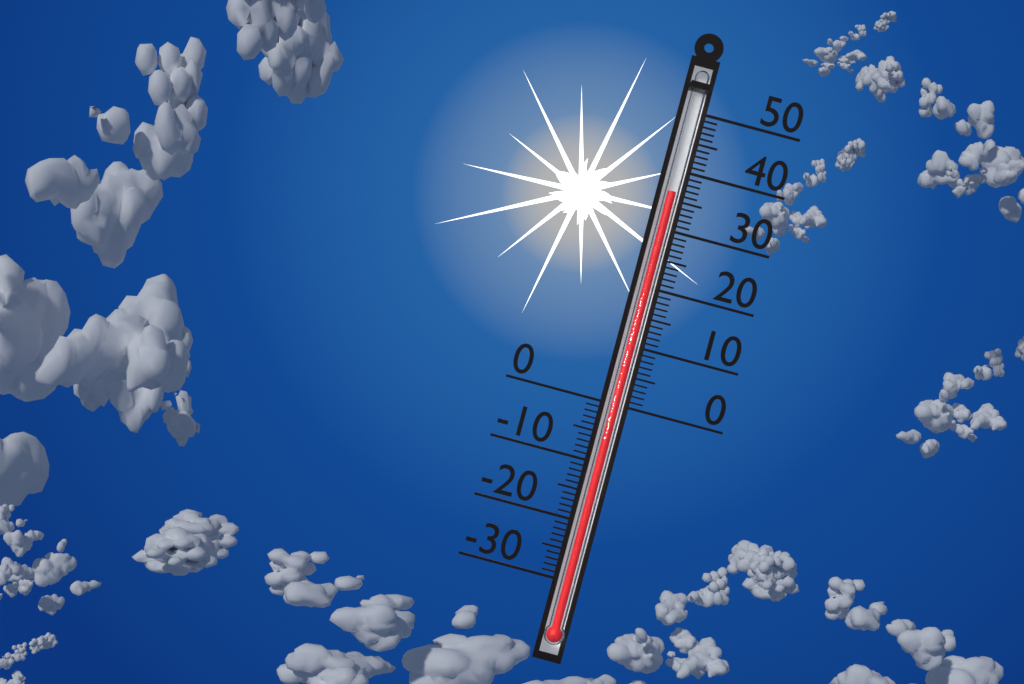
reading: 36 (no unit)
